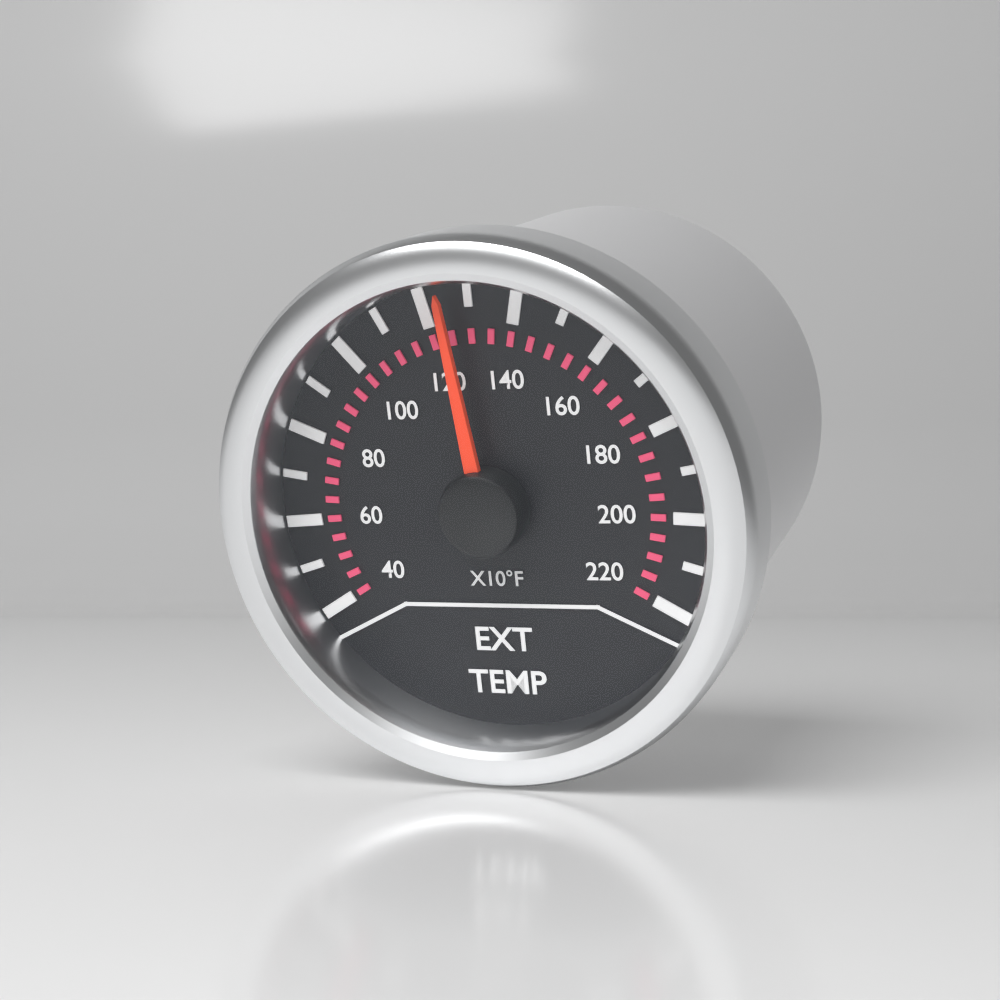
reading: 1250 °F
